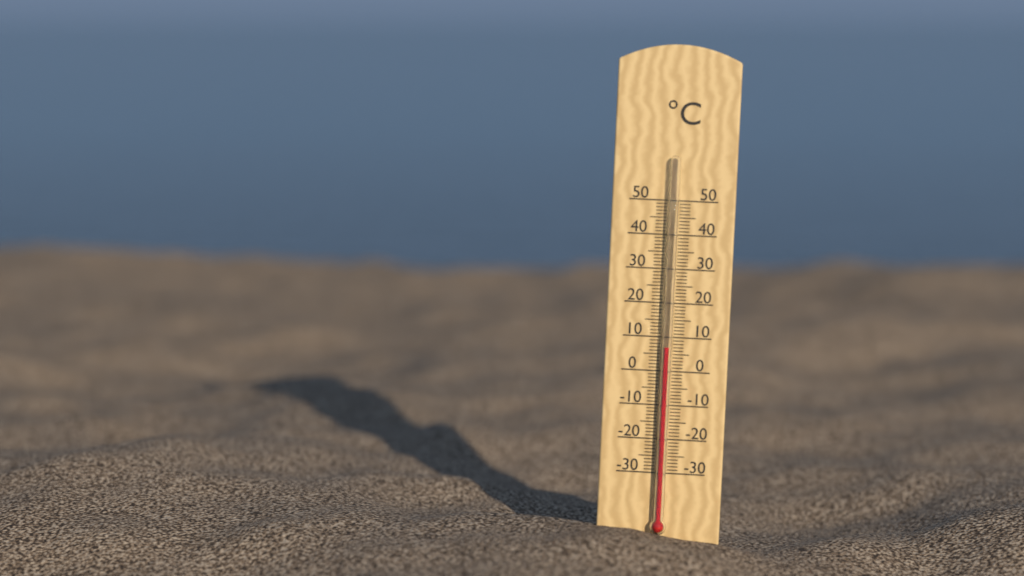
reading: 7 °C
